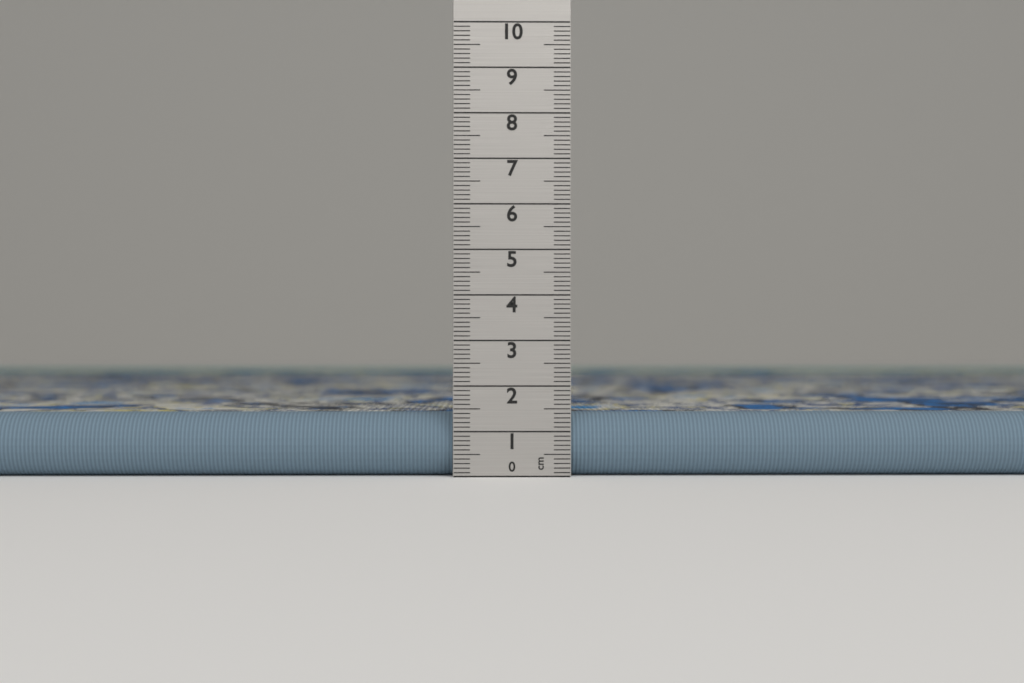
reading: 1.4 cm
